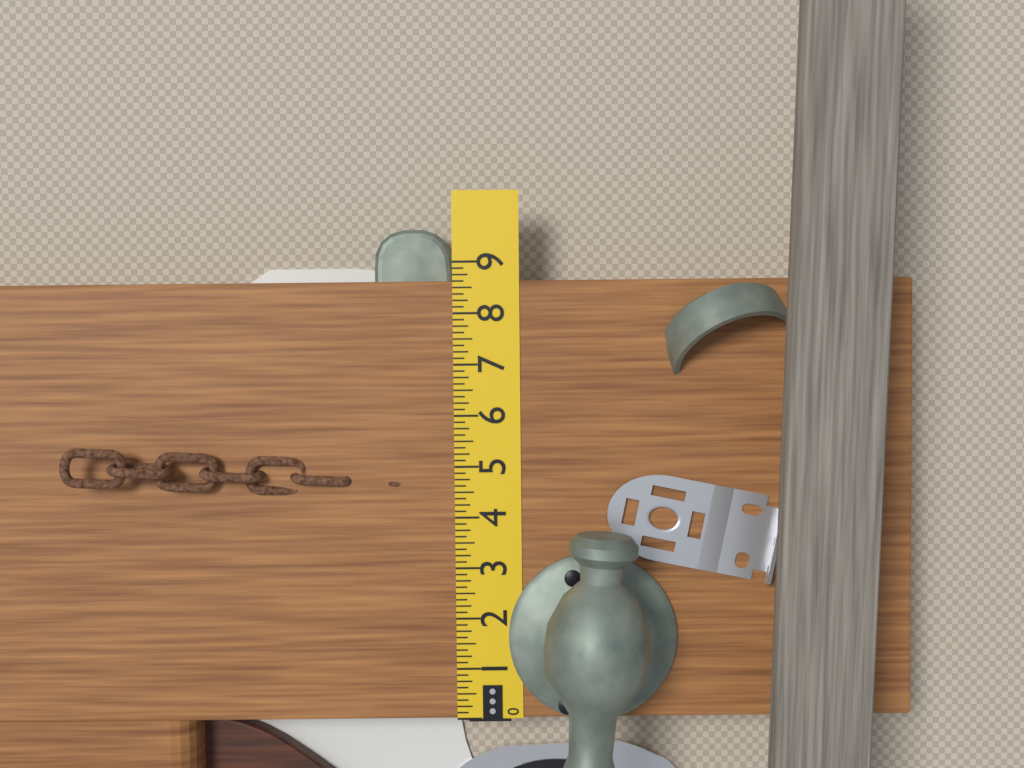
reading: 8.625 in
